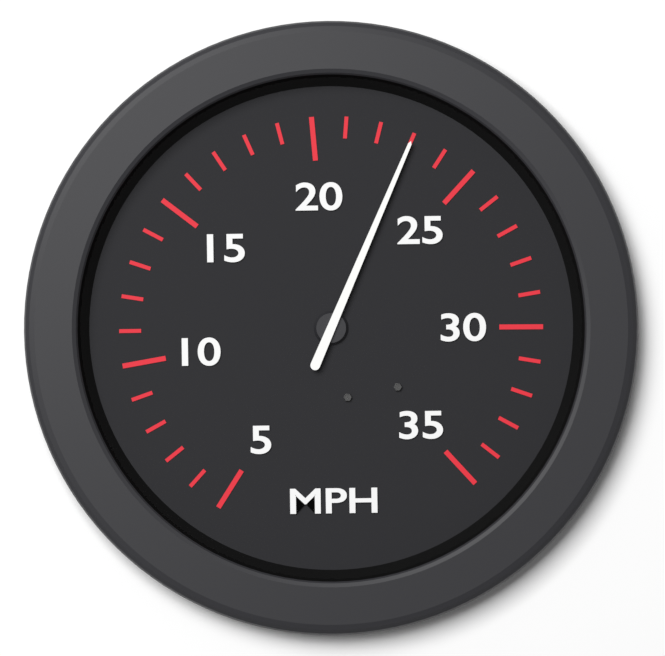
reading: 23 MPH
